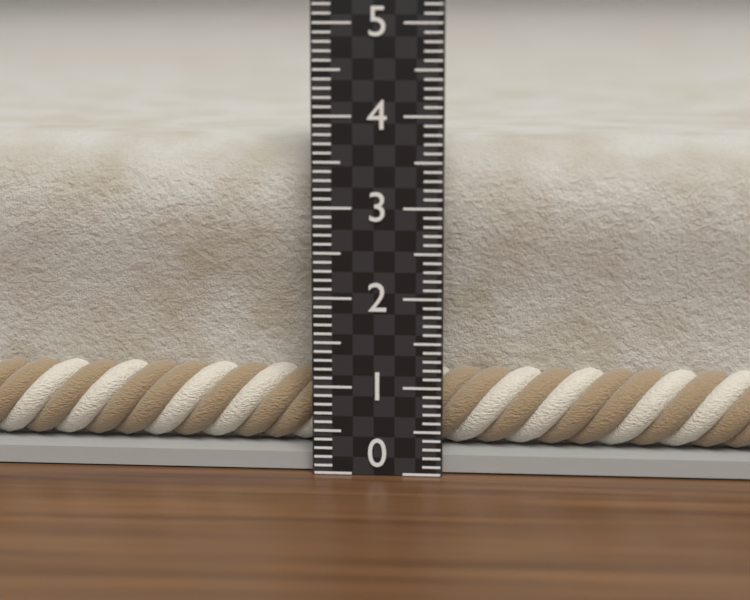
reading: 3.7 (no unit)
